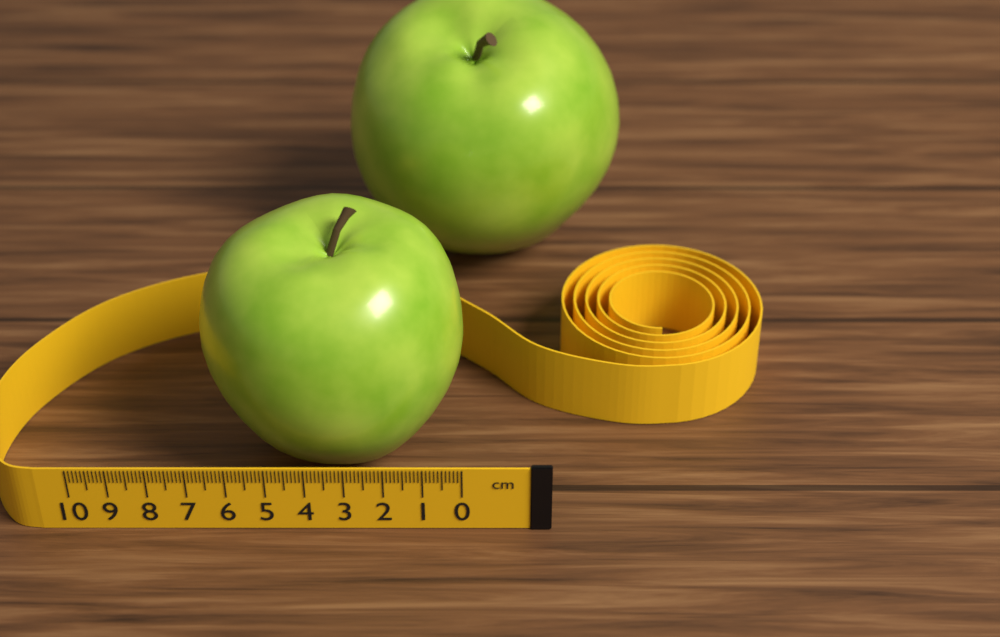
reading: 6.9 cm
